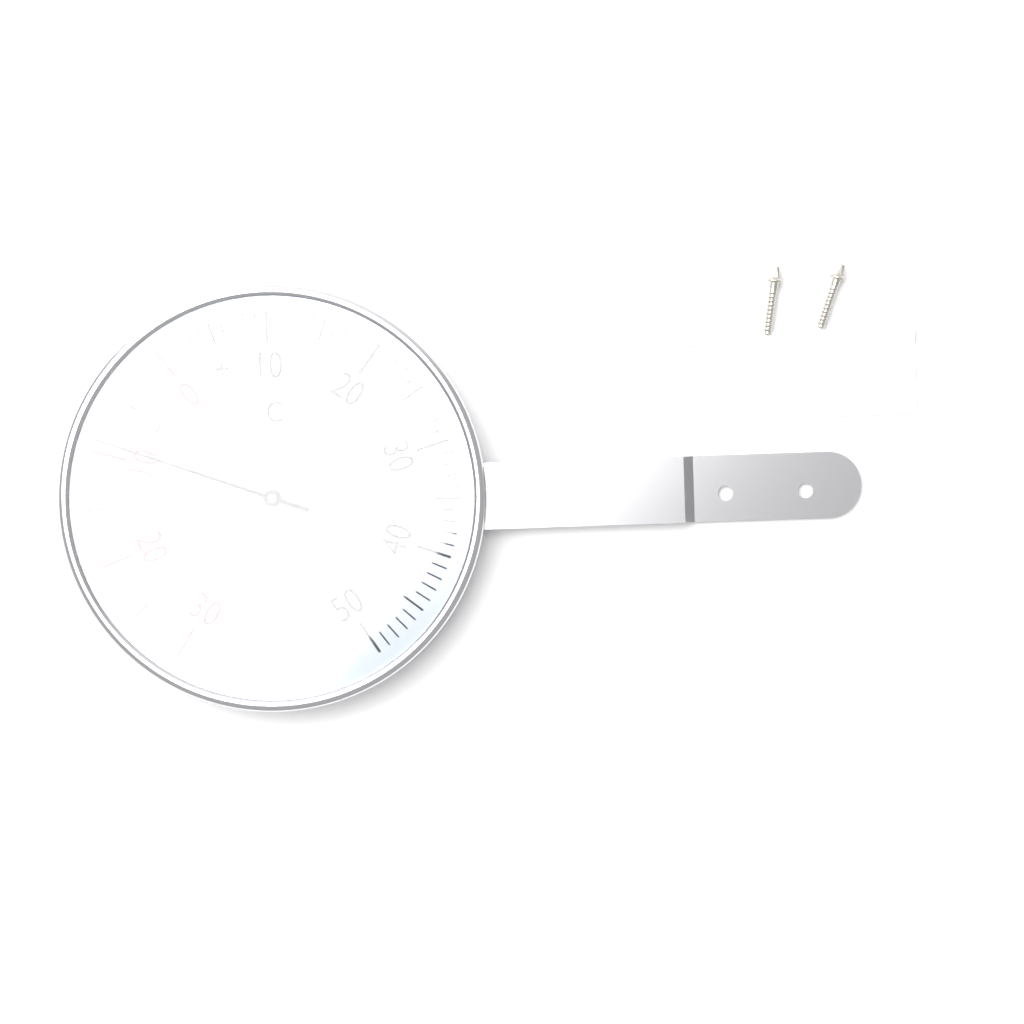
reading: -9 °C
